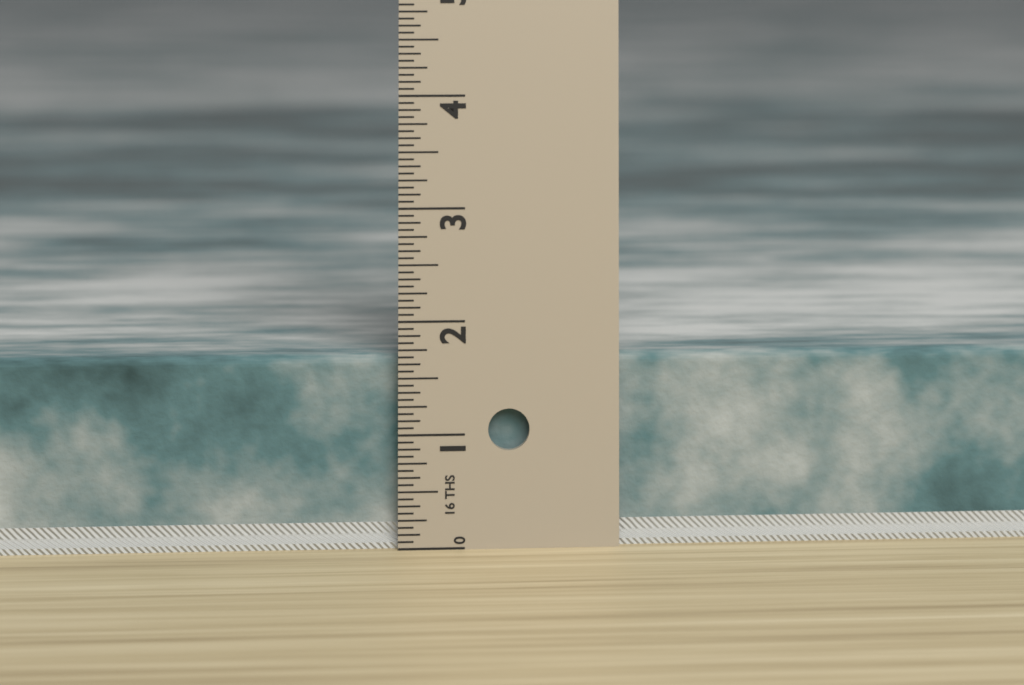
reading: 1.6875 in
